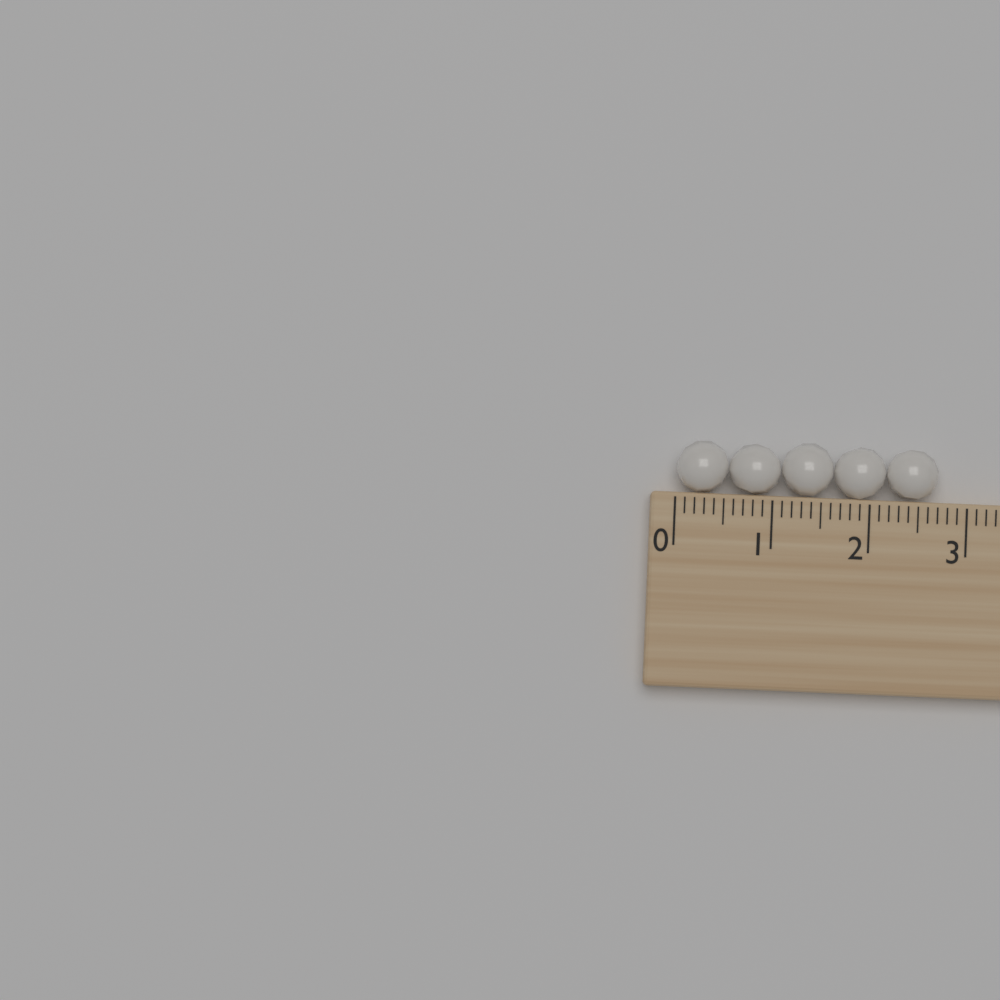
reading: 2.7 (no unit)
